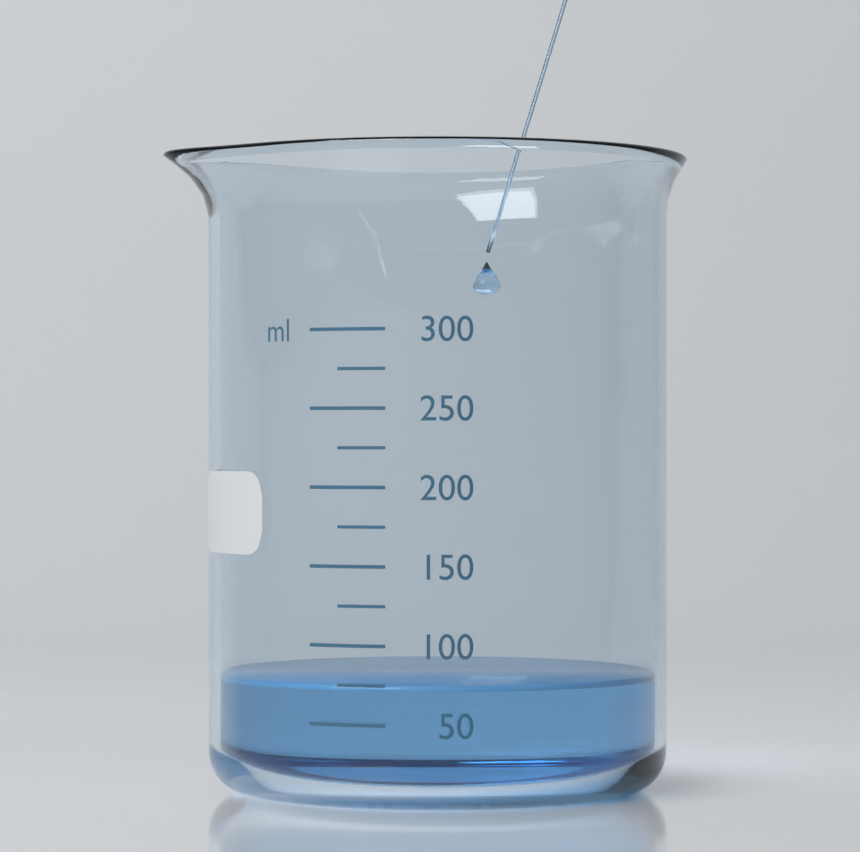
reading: 75 ml
